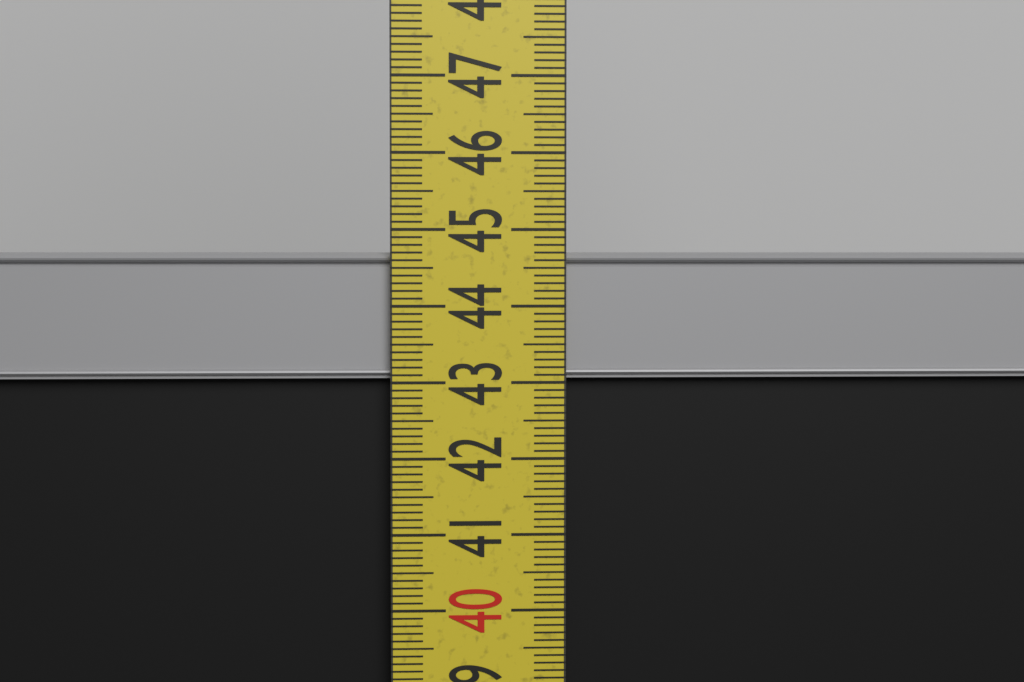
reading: 44.7 cm
